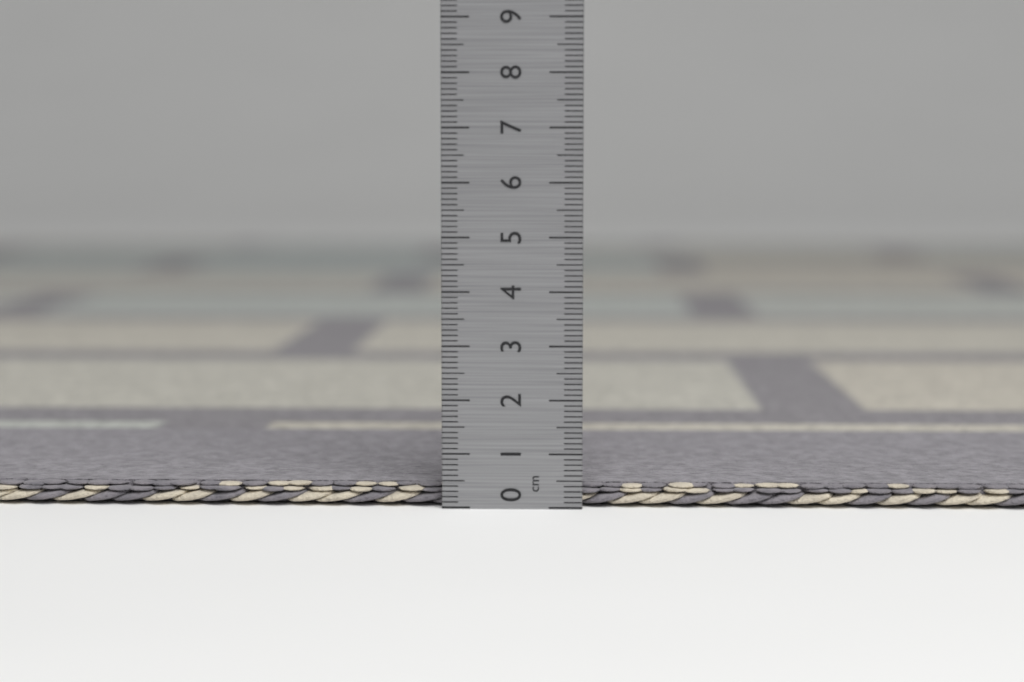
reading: 0.4 cm
